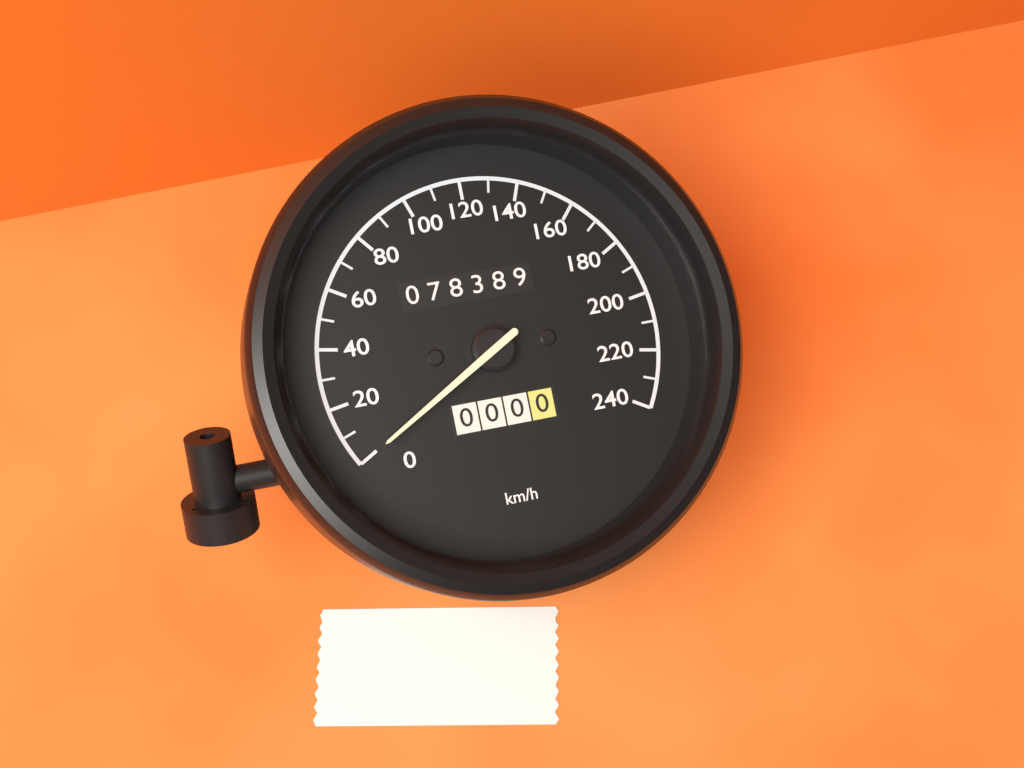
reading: 0 km/h
